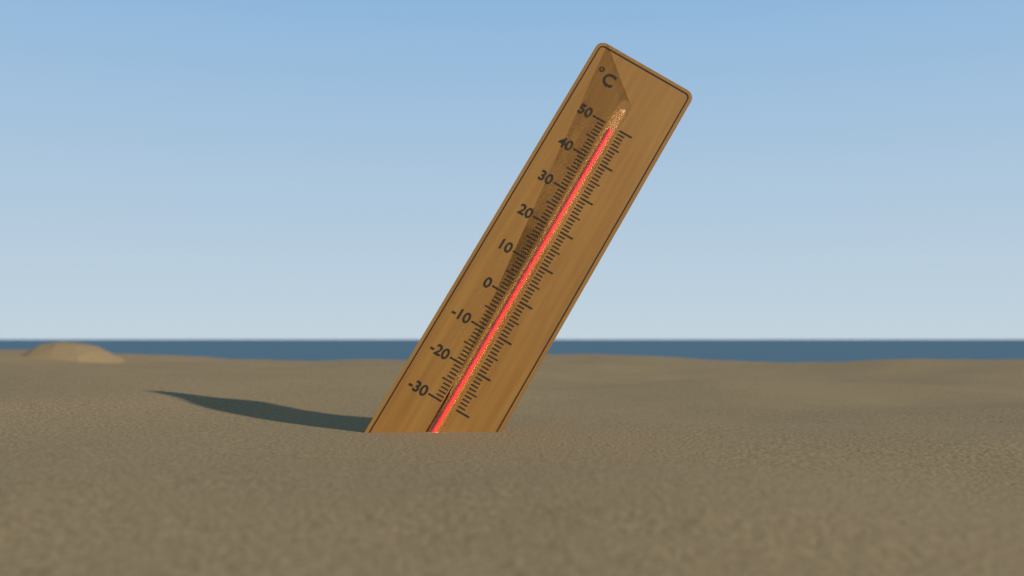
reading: 49 °C
